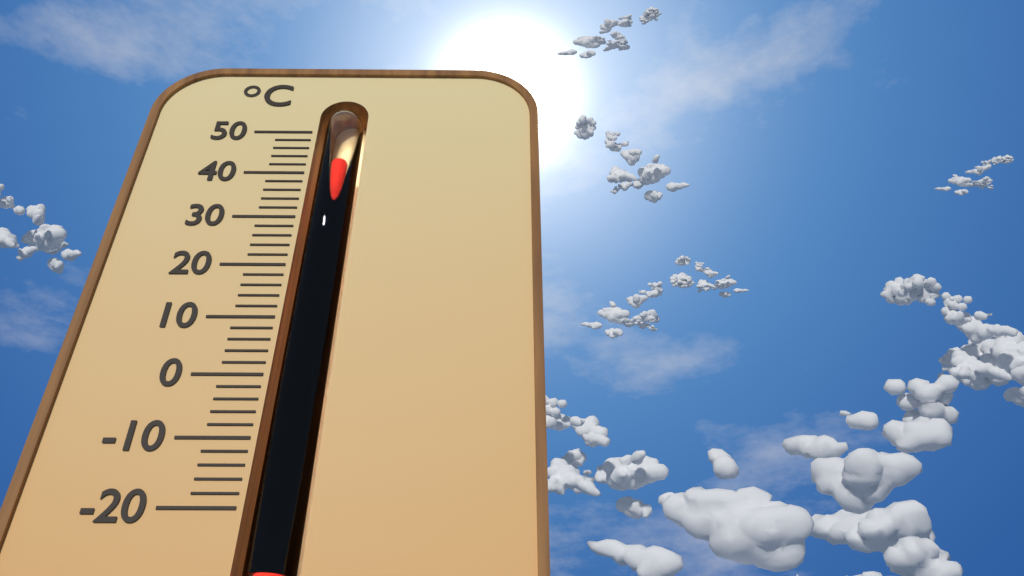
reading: 44 °C
